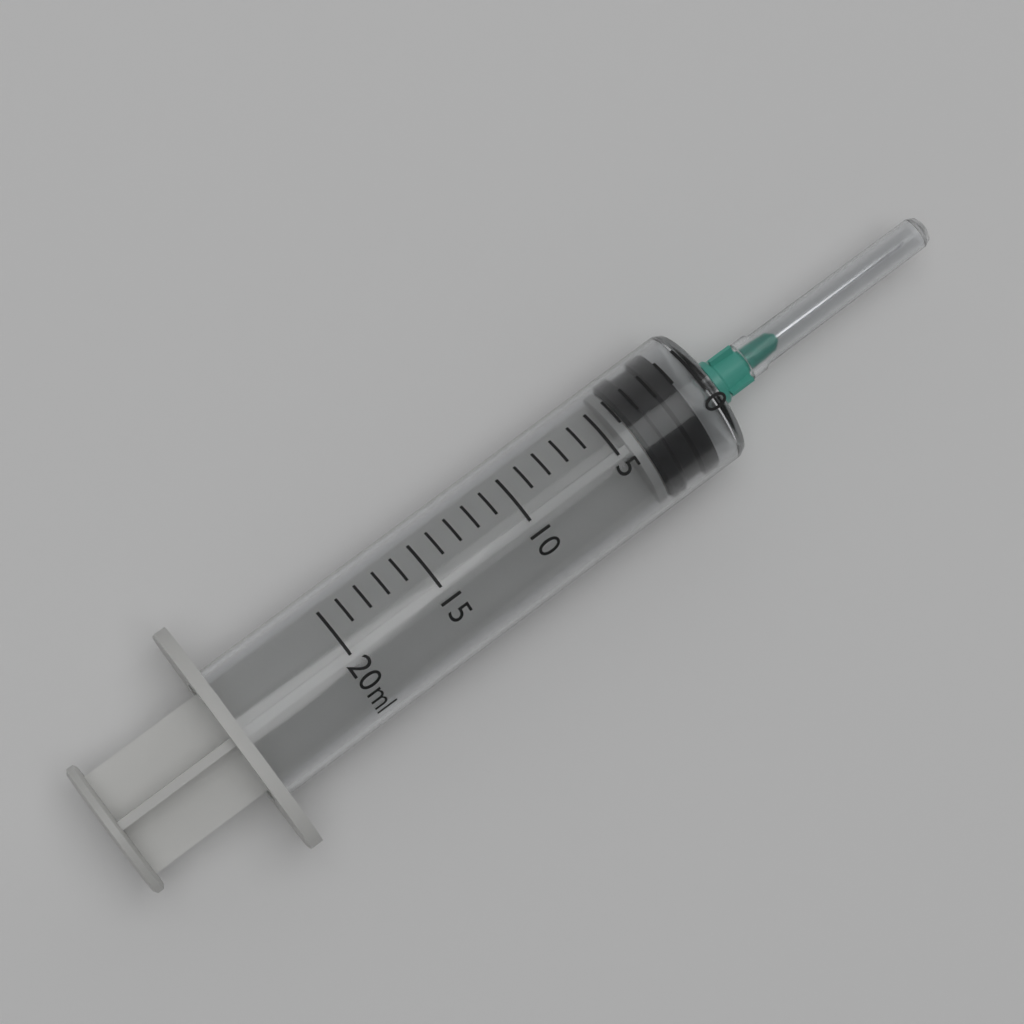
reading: 1 ml
